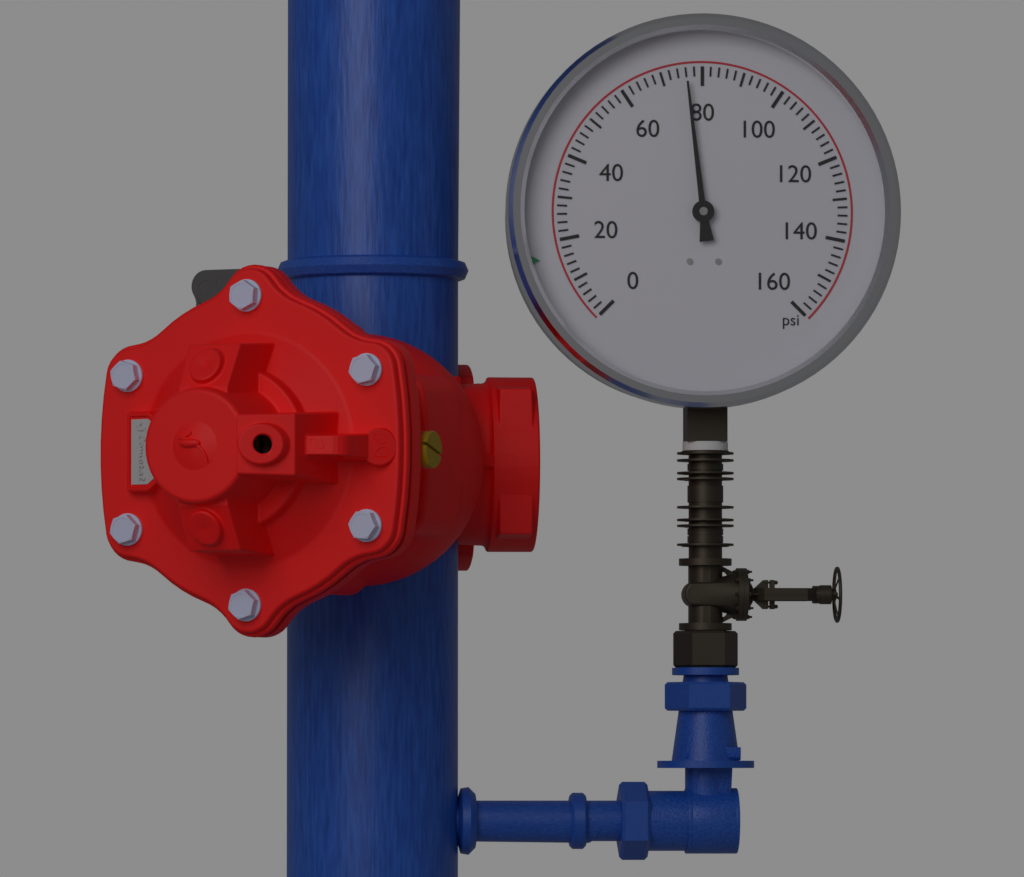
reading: 76 psi
